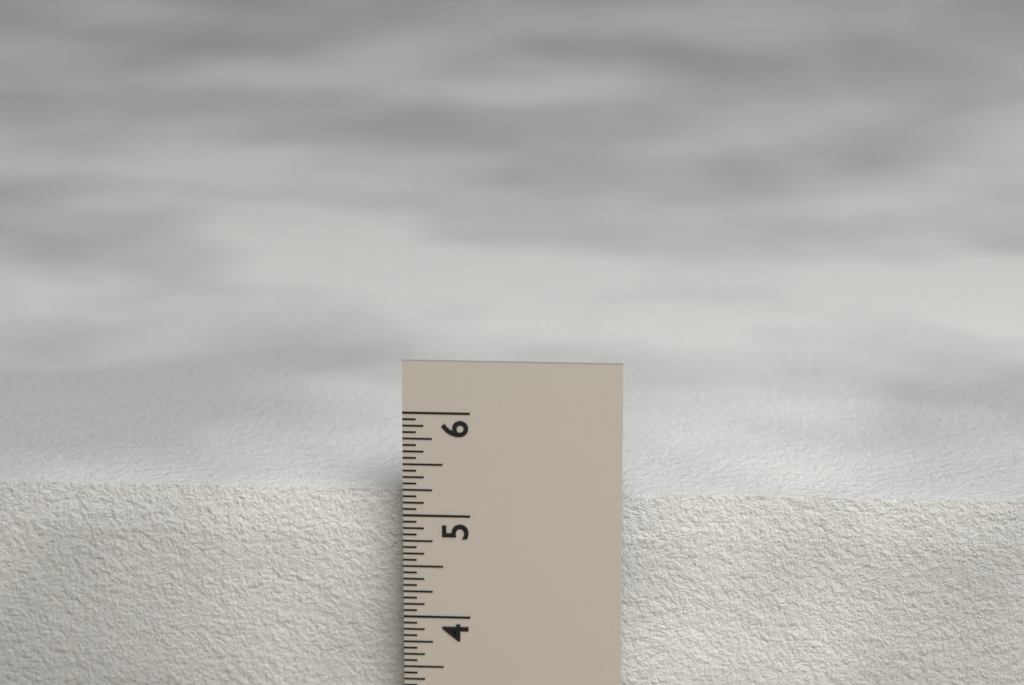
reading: 5.1250 in
